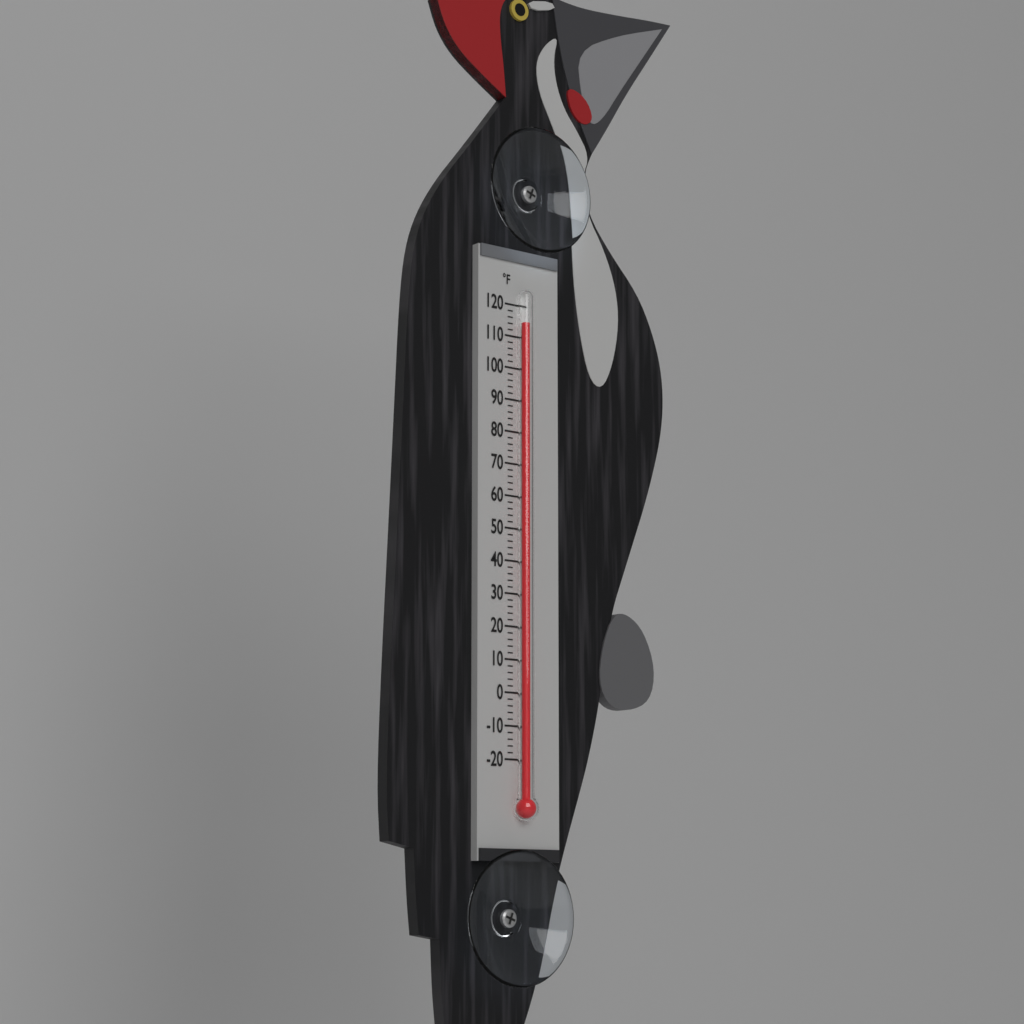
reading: 114 °F
